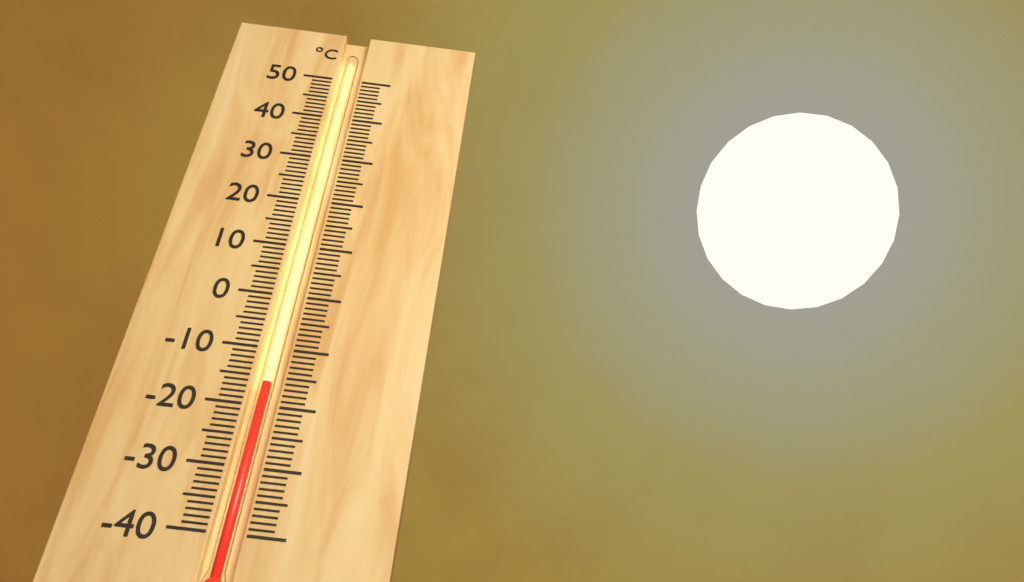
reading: -16 °C
